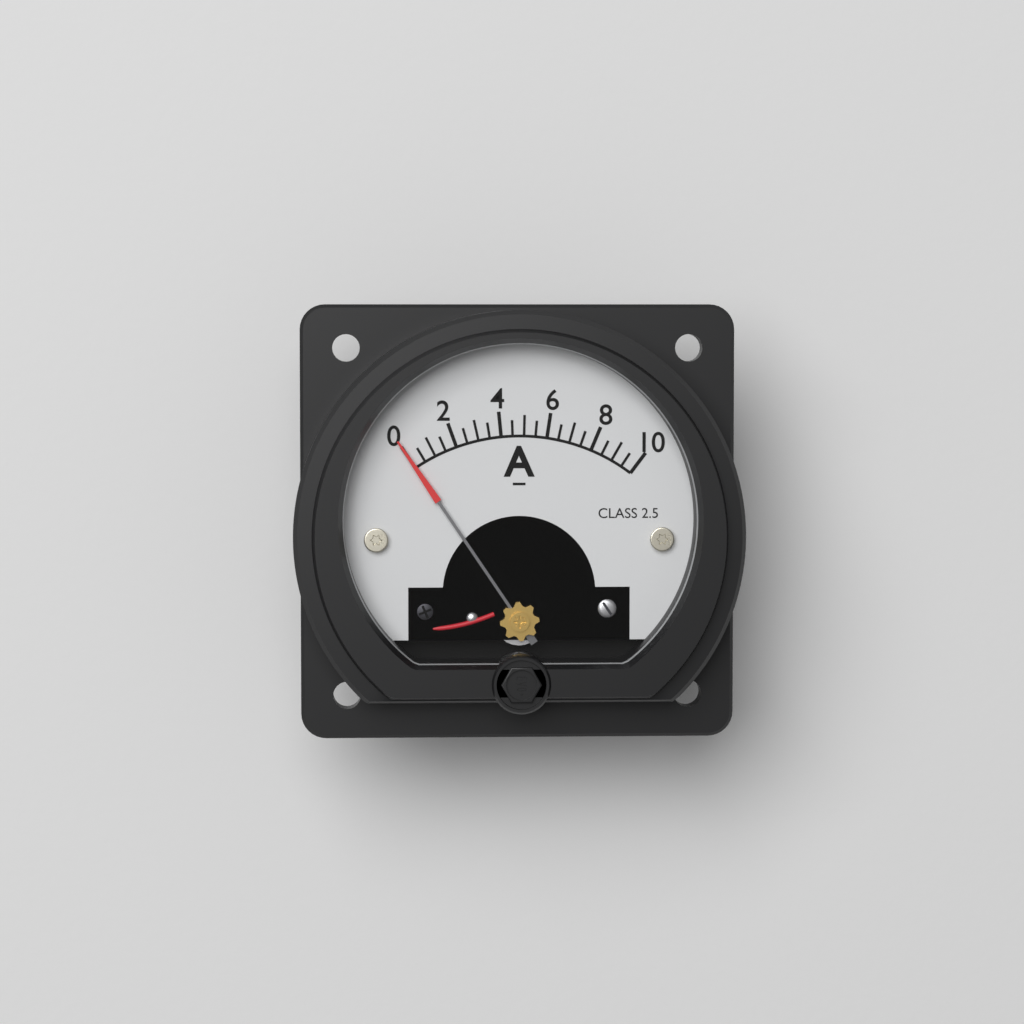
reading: 0.0 A
